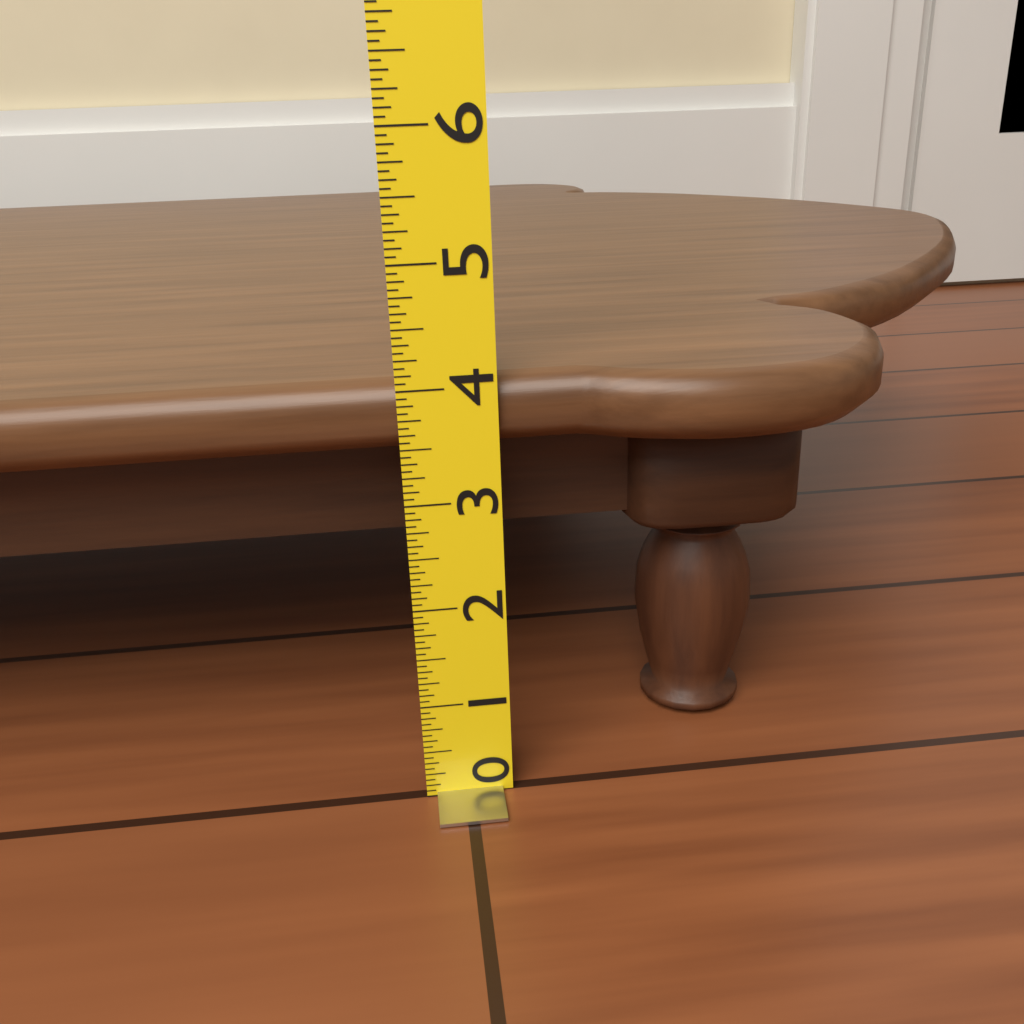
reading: 4.0625 (no unit)
